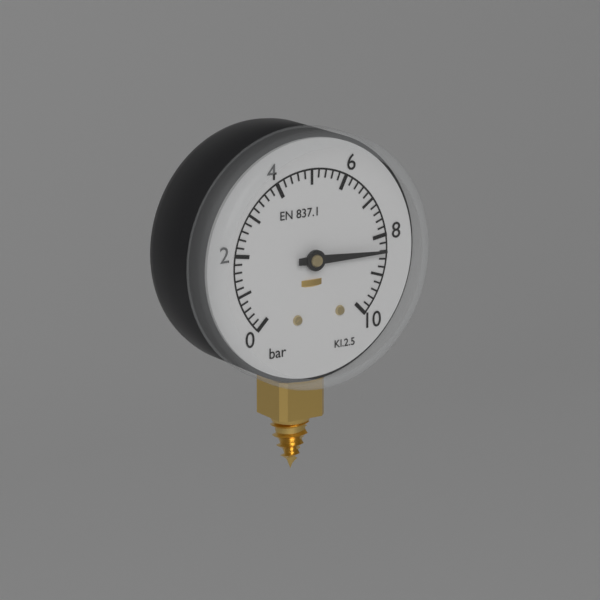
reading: 8.4 bar
